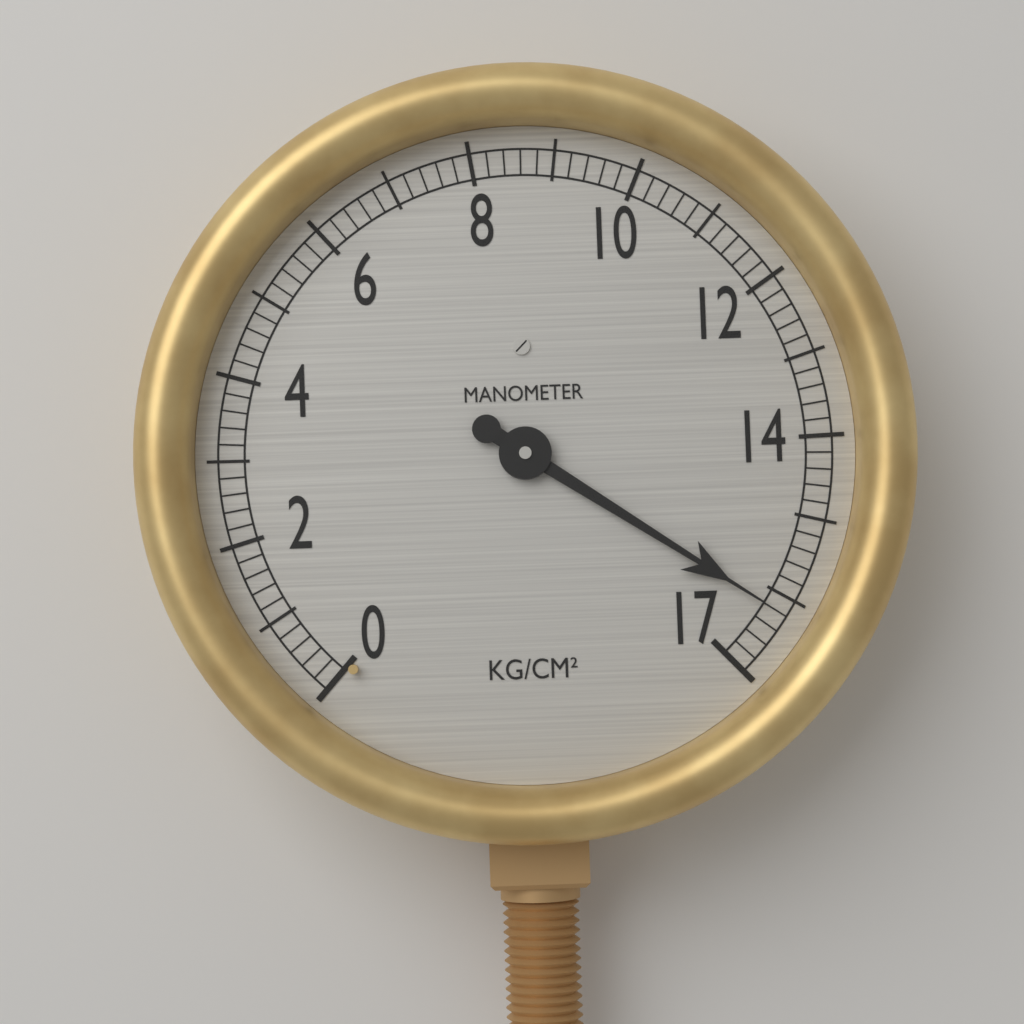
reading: 16.2 kg/cm²
